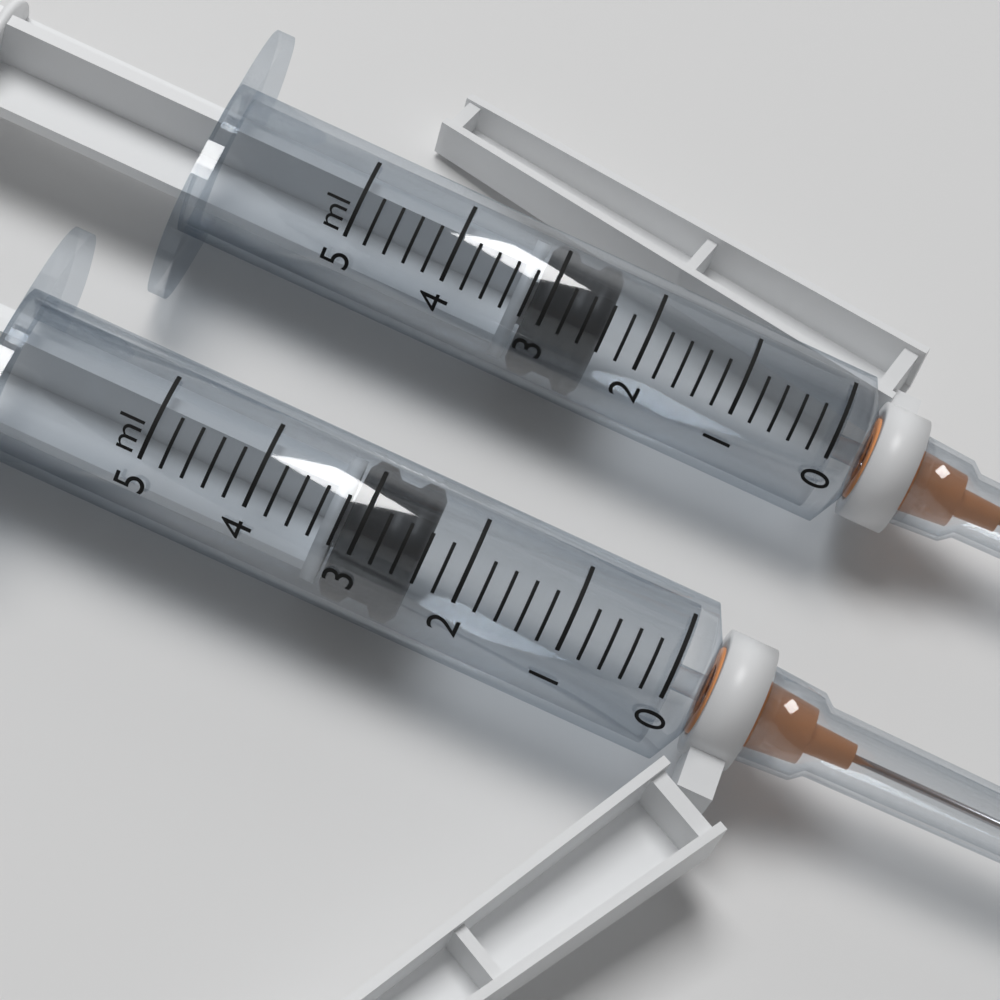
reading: 2.4 ml
